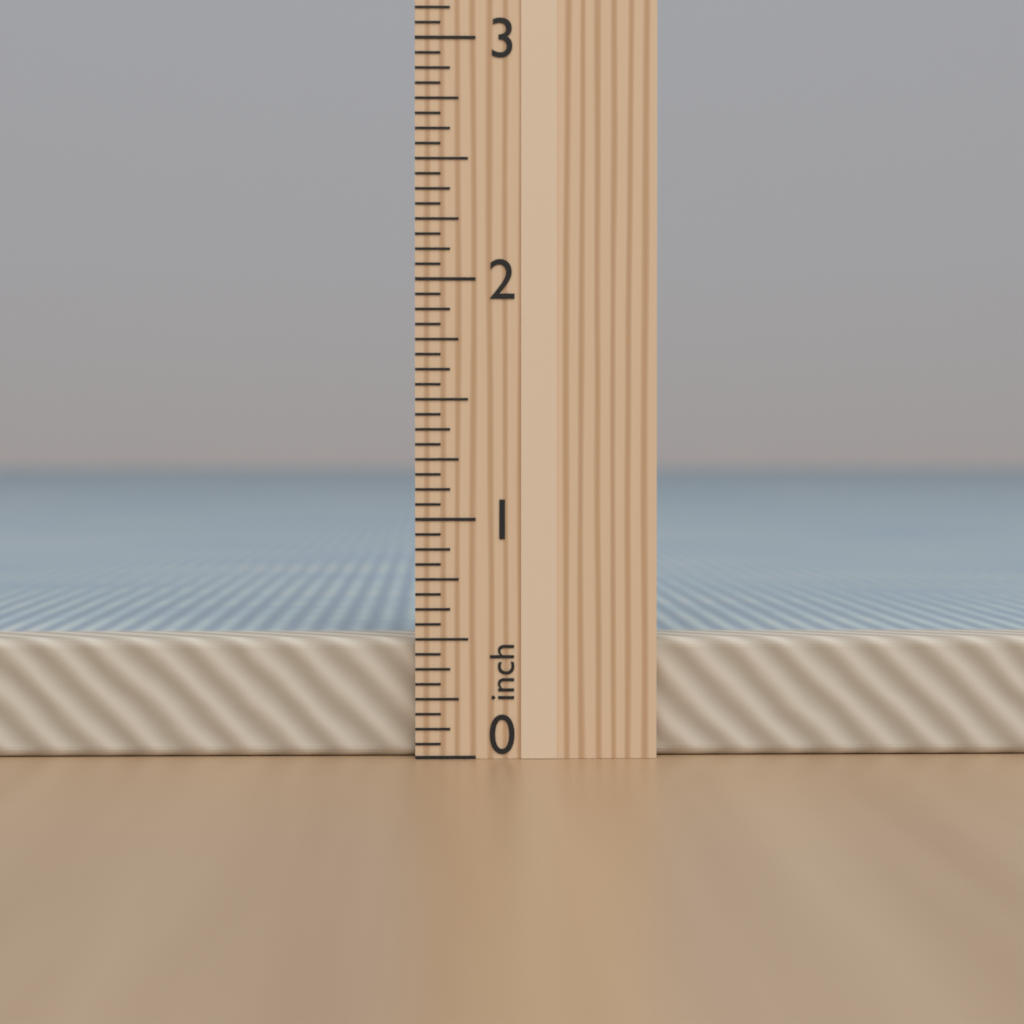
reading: 0.5000 in
